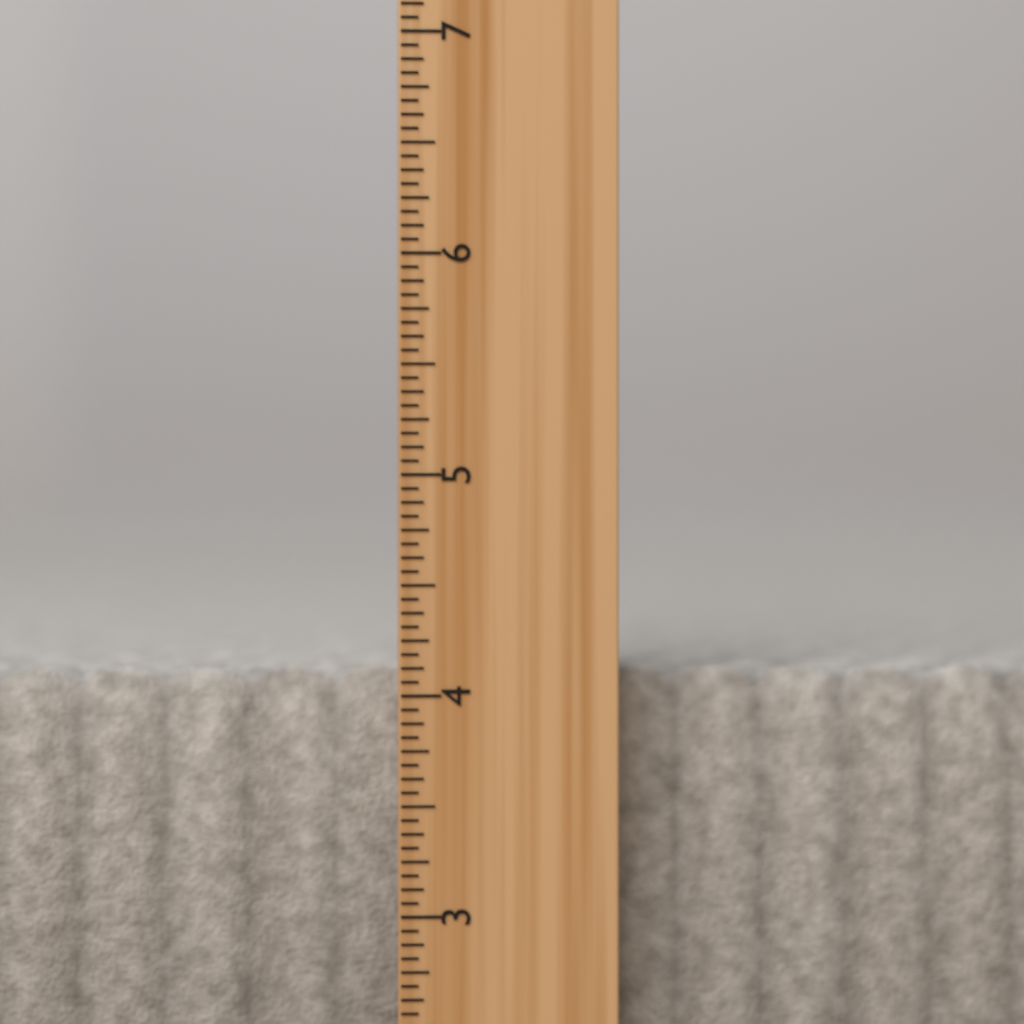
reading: 4.1250 inch
